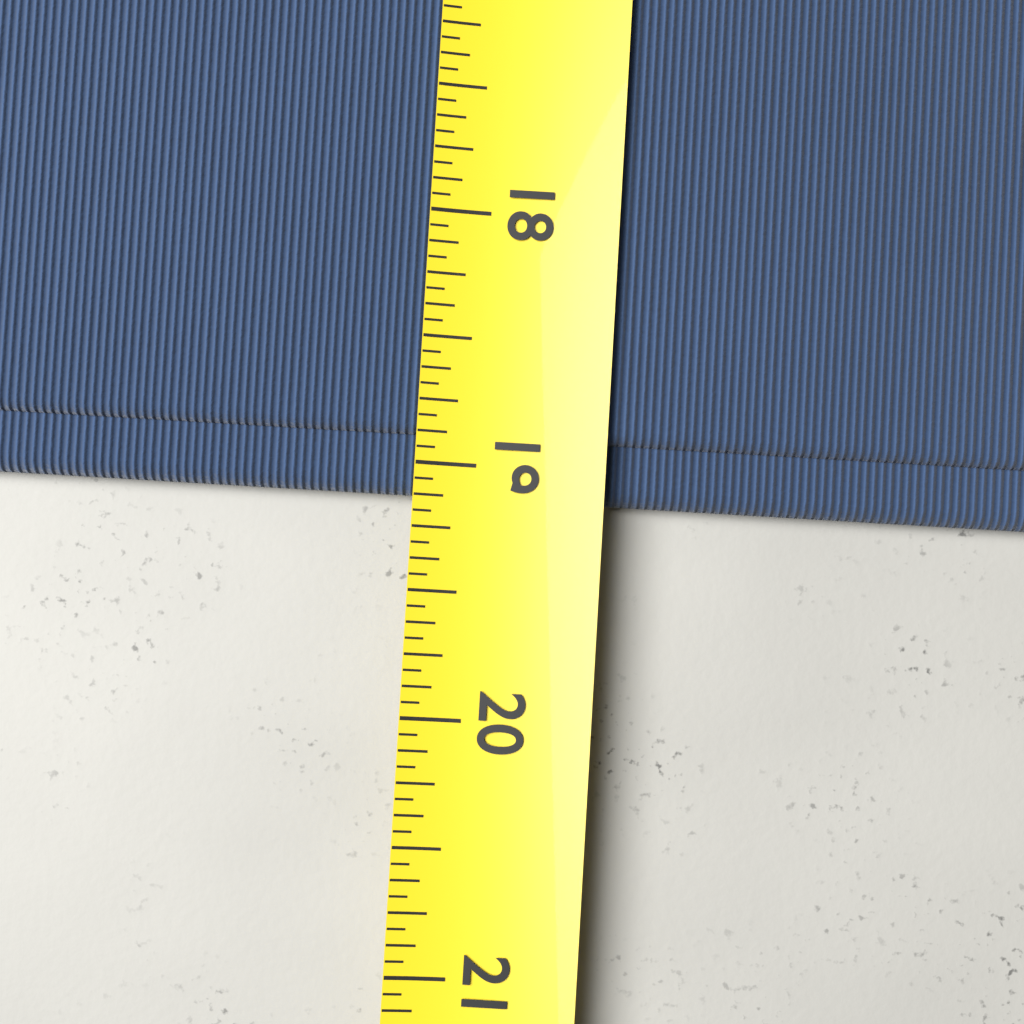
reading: 19.1250 (no unit)
